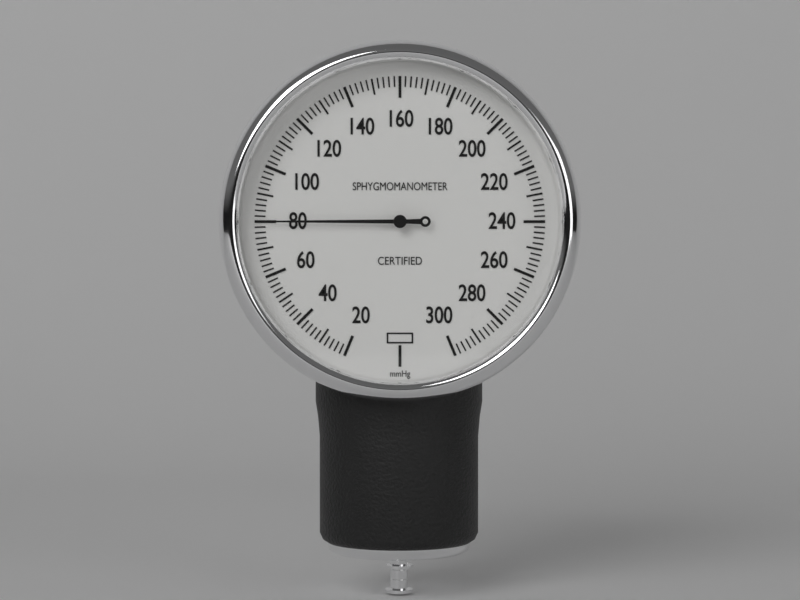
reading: 80 mmHg
